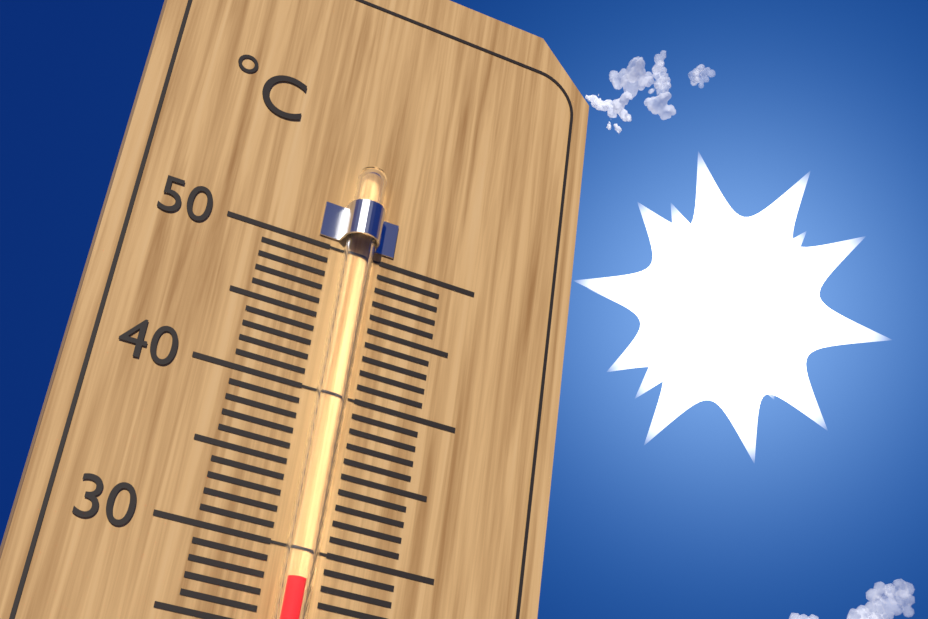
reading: 28 °C
